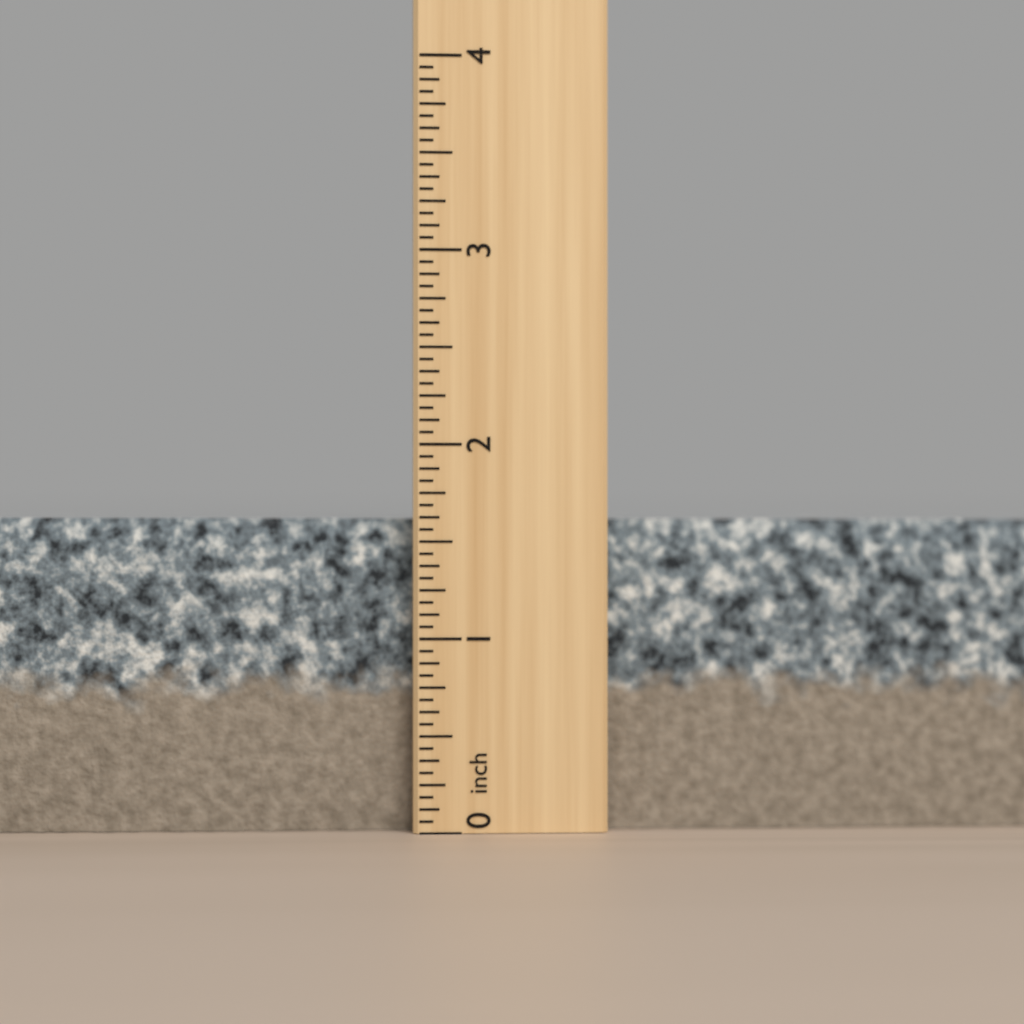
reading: 1.6250 inch
